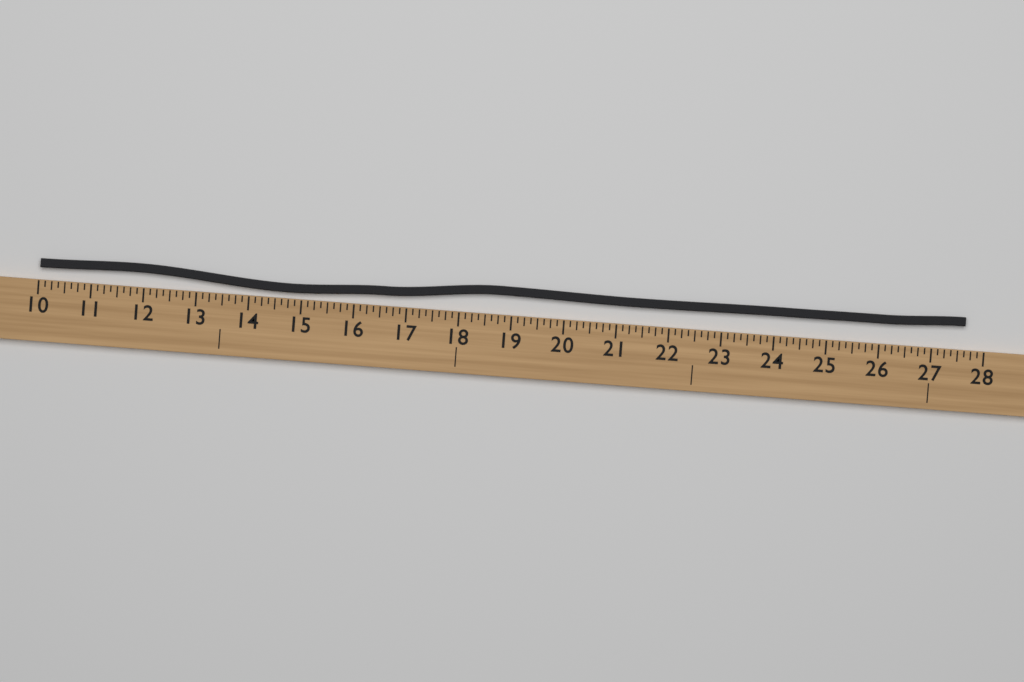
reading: 27.625 (no unit)
